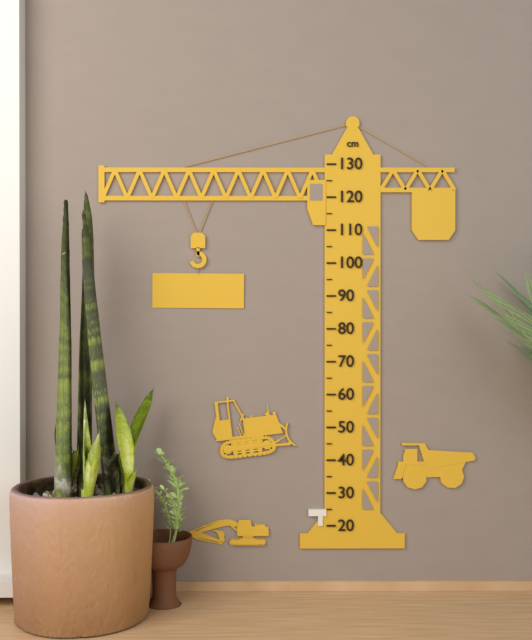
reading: 25 cm
